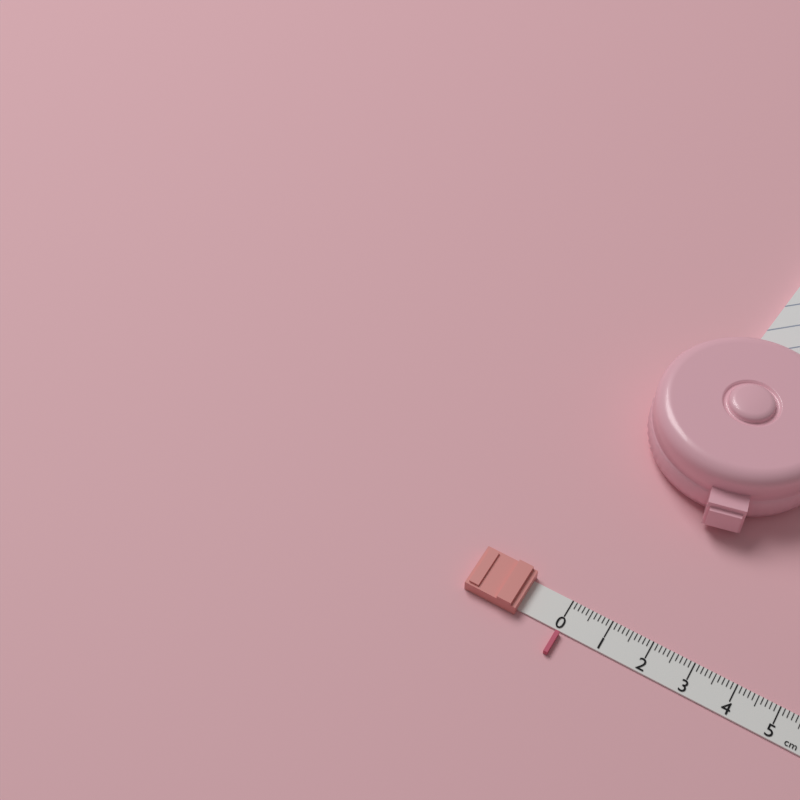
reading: 0.1 cm
